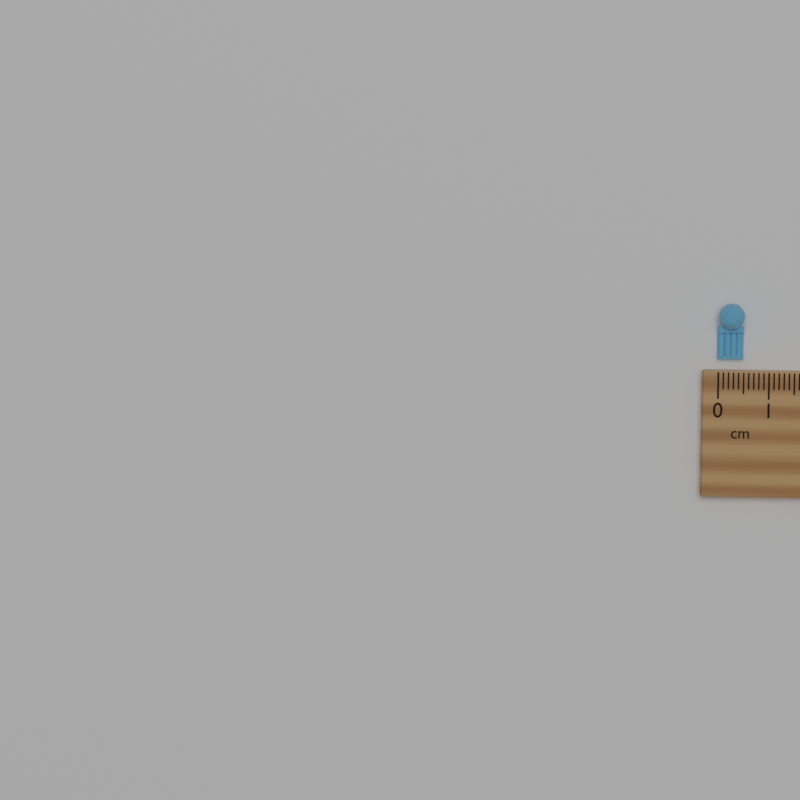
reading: 0.5 cm
